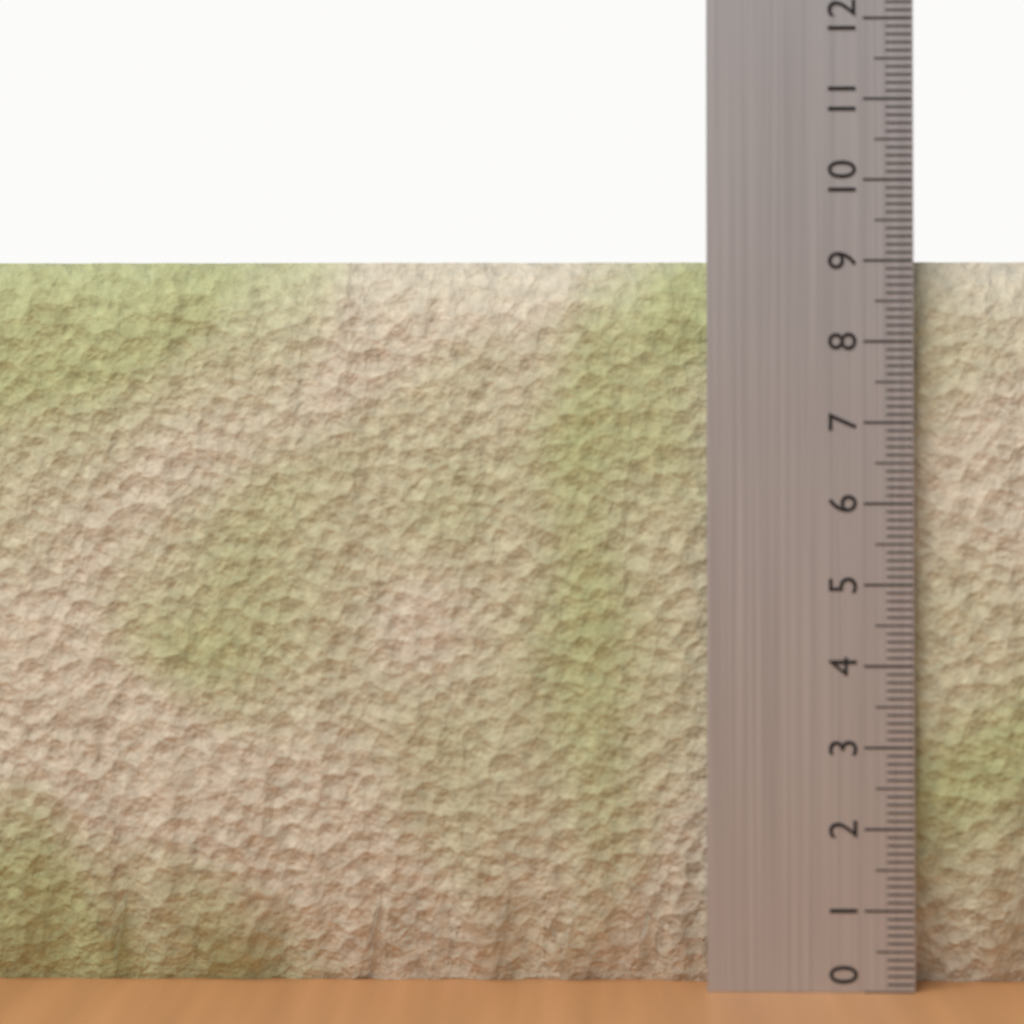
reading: 9.0 (no unit)
